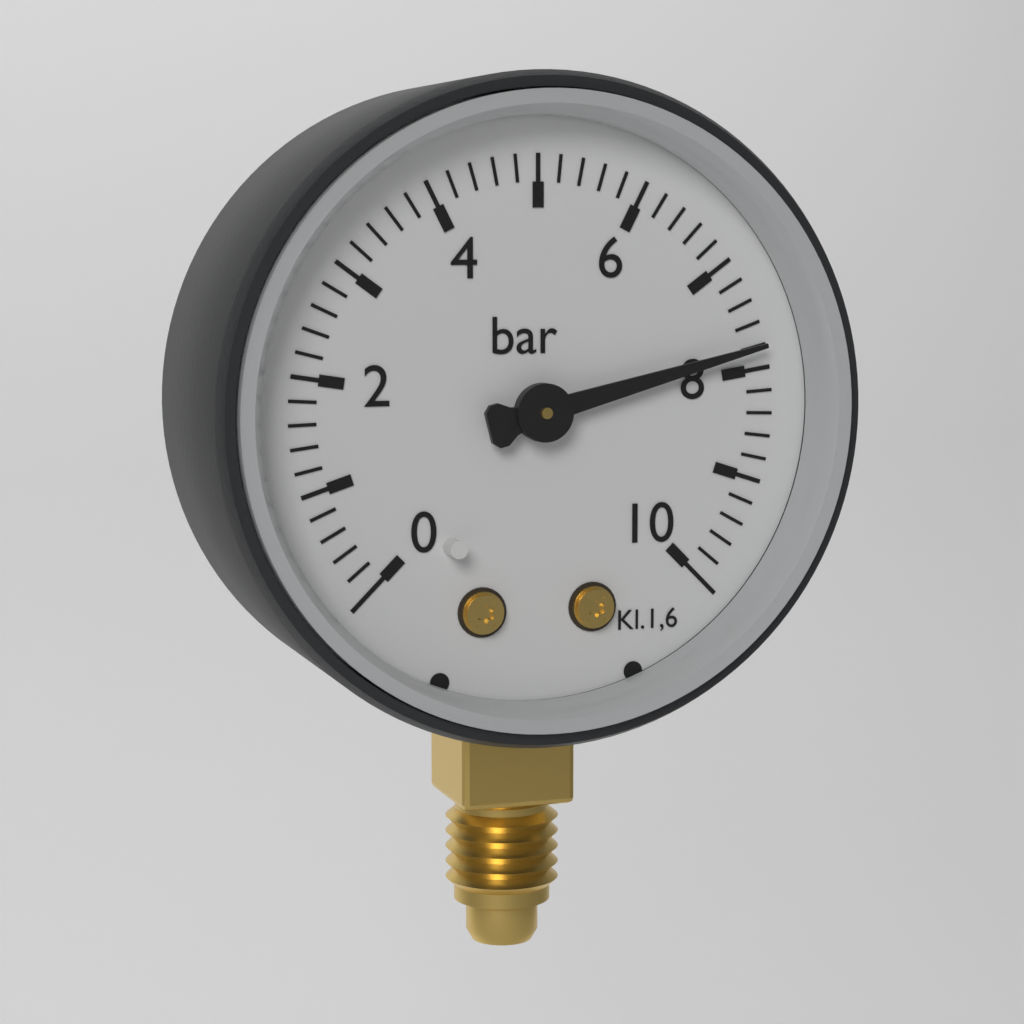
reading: 7.8 bar
